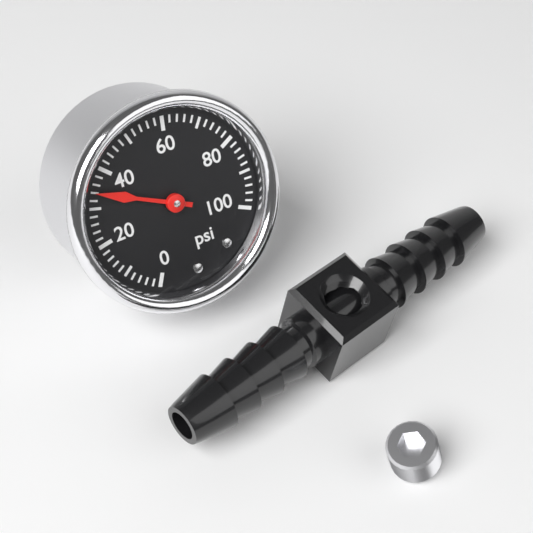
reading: 34 psi
